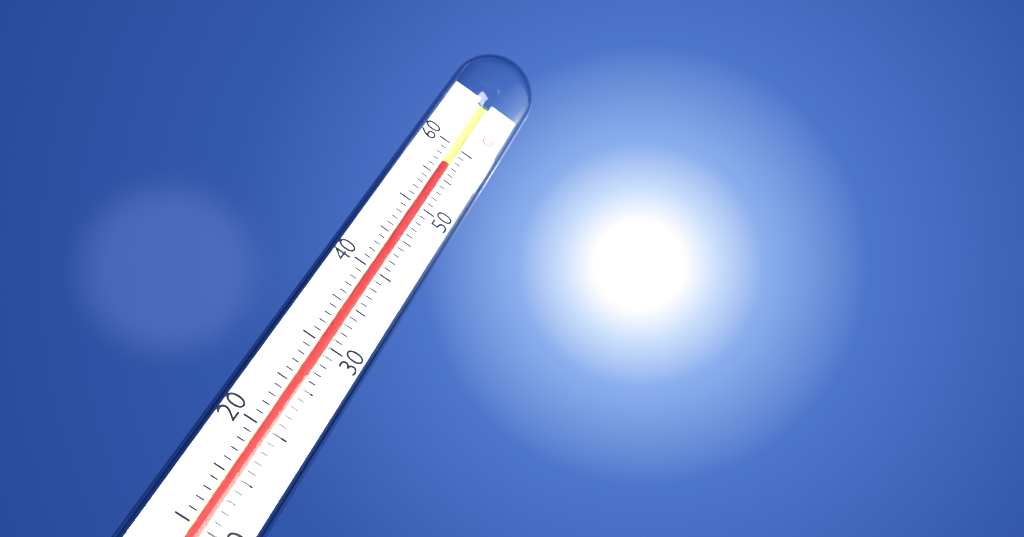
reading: 57 °C
